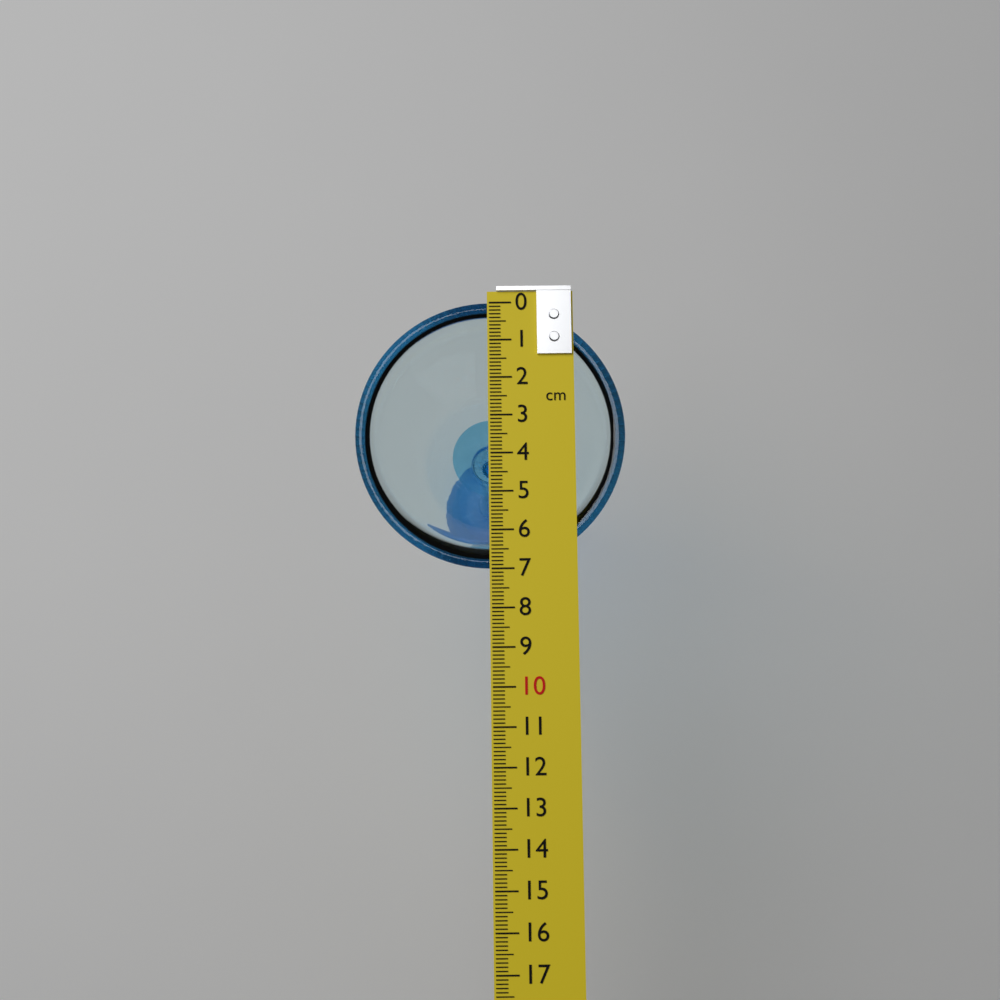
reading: 7.0 cm
